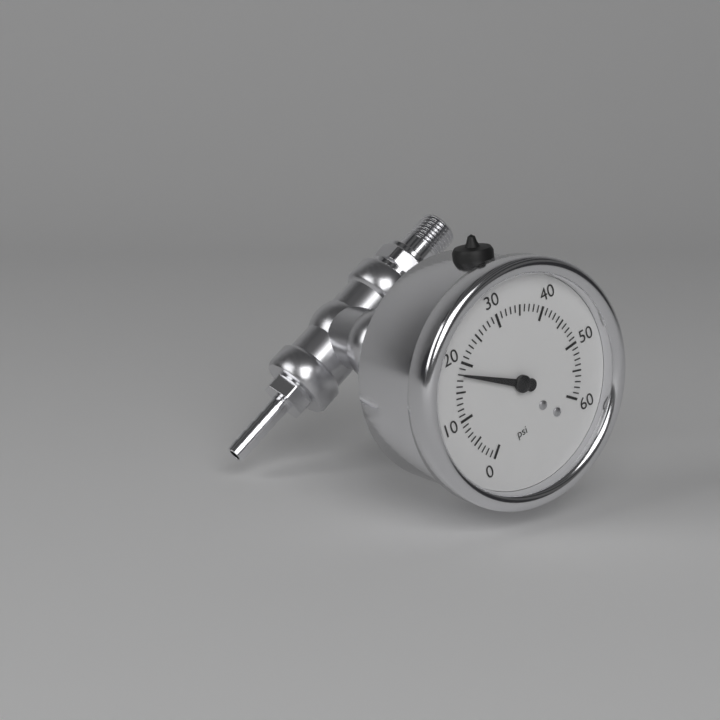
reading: 18 psi
